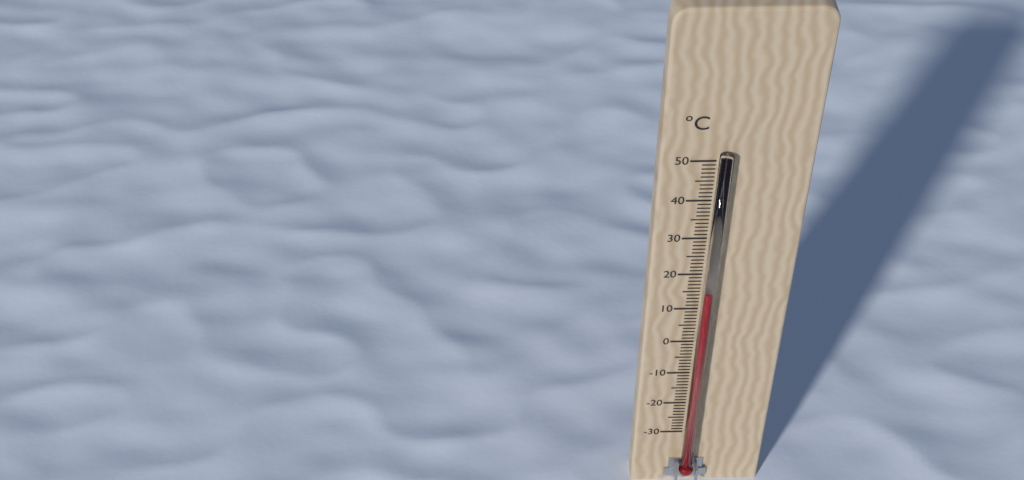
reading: 16 °C
